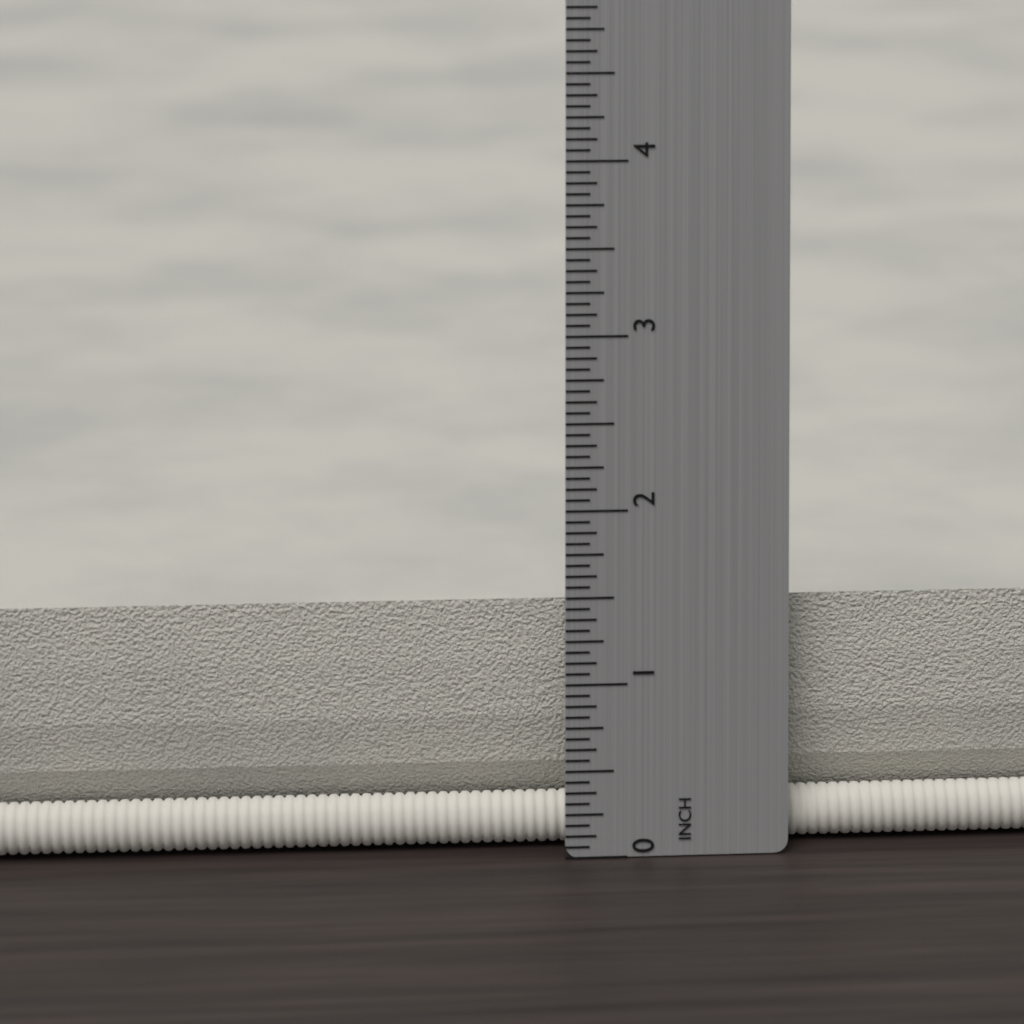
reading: 1.4375 in
